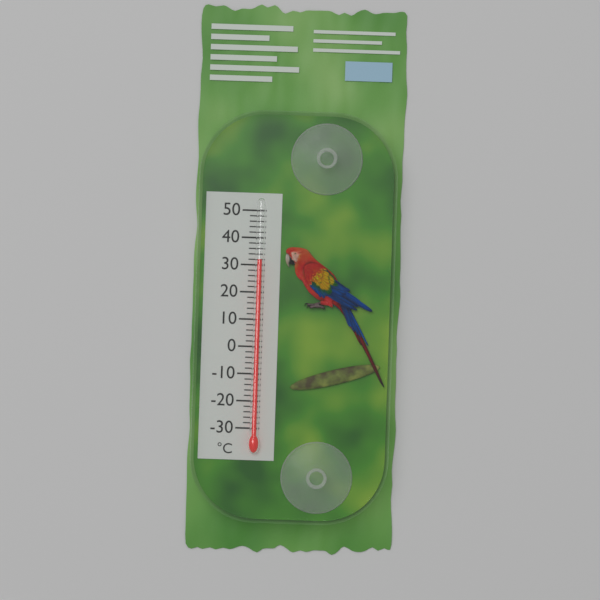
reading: 32 °C
